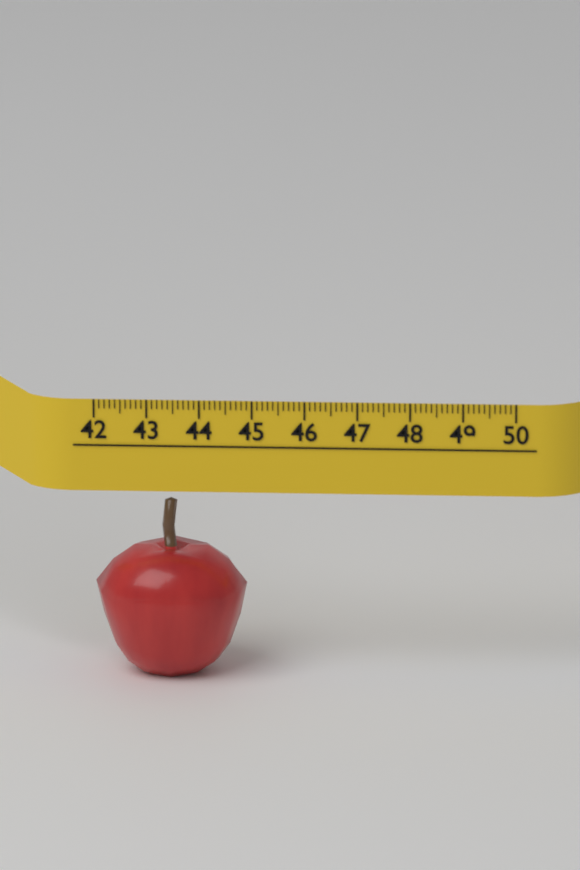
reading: 44.9 (no unit)
